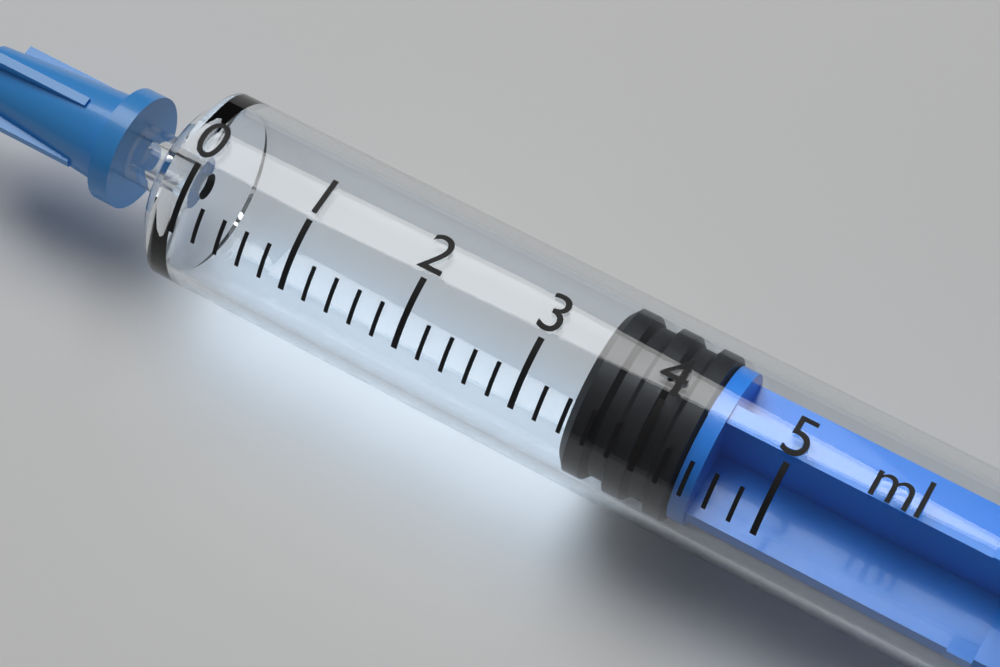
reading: 3.4 ml
